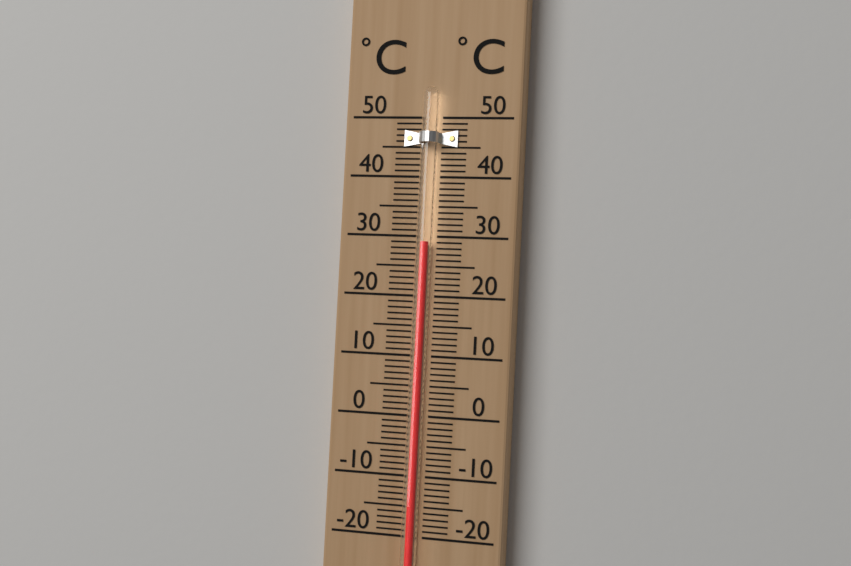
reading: 29 °C
